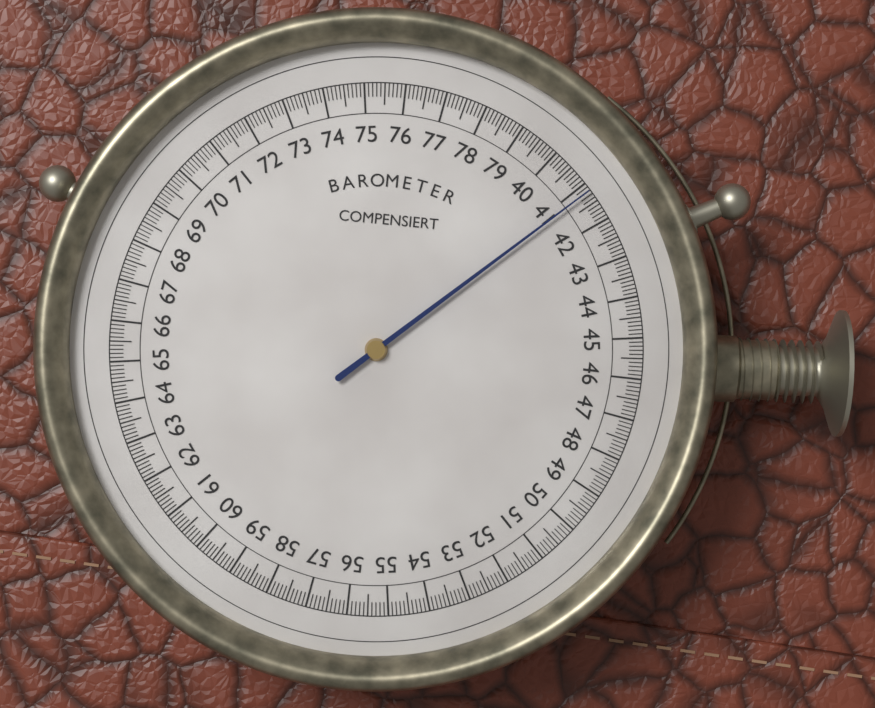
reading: 41.2 (no unit)
